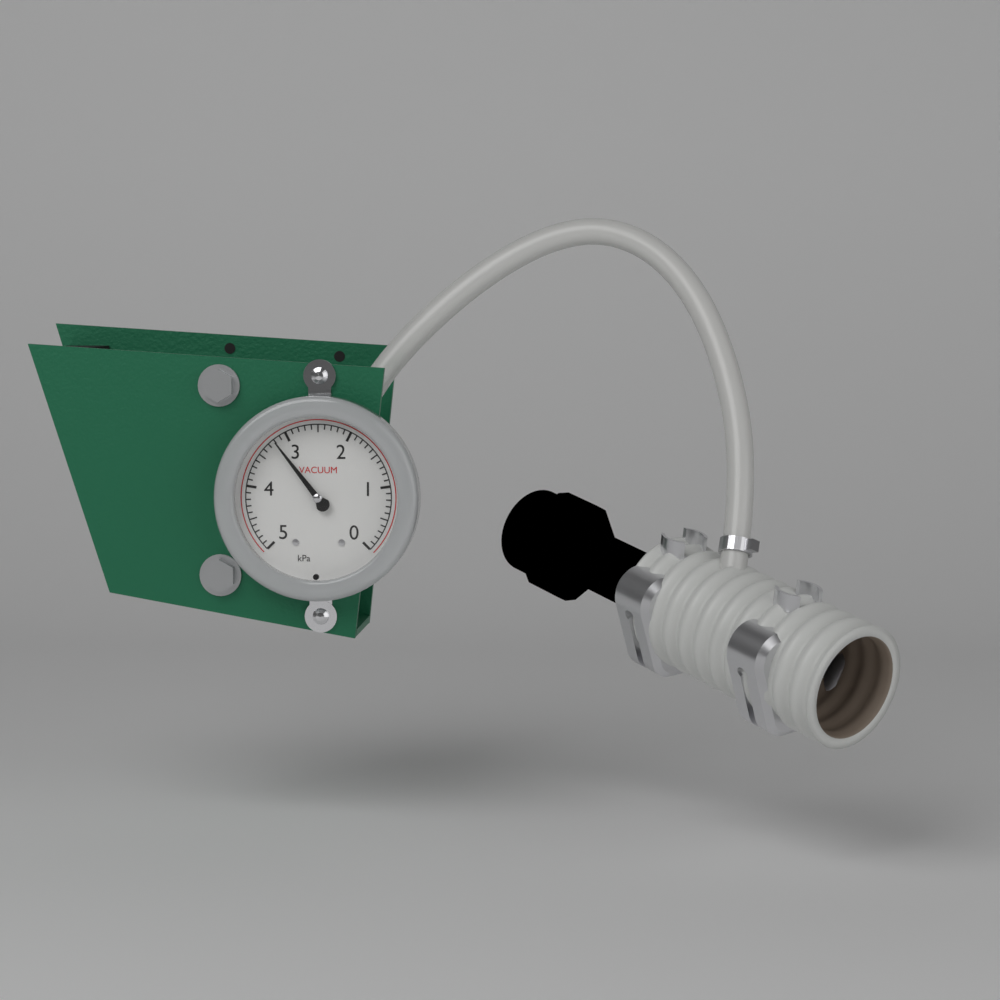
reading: 3.2 kPa
